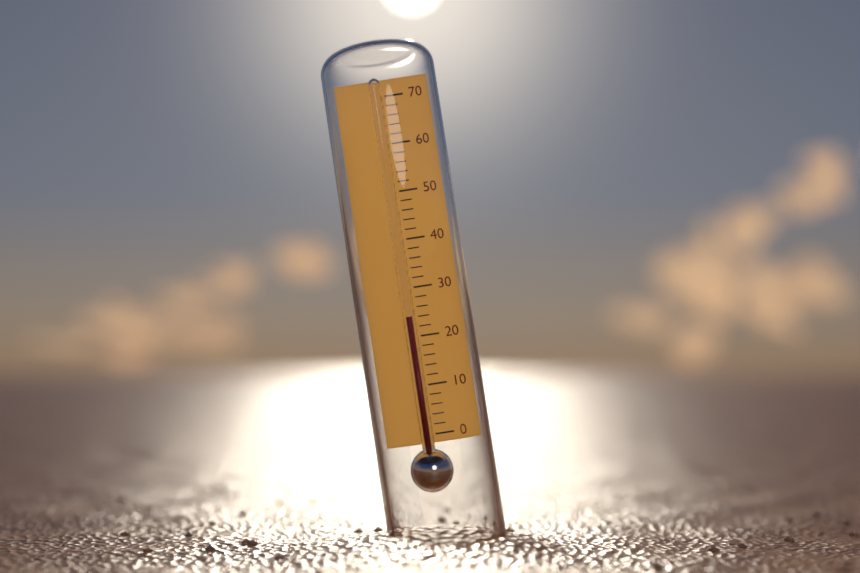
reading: 24 (no unit)
